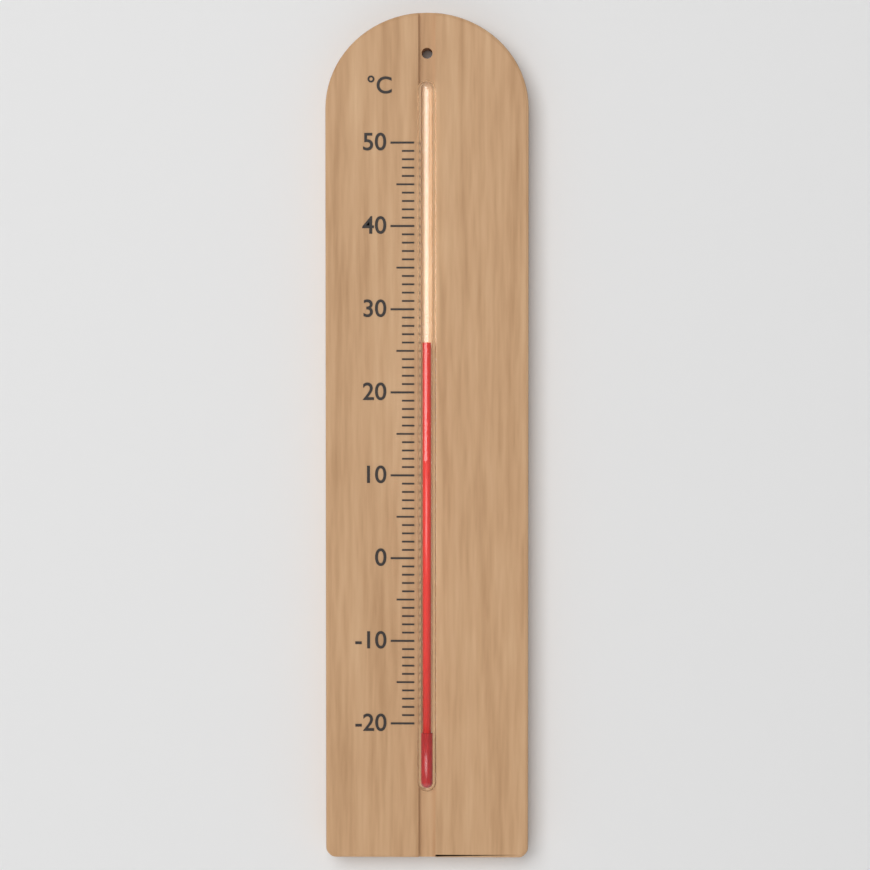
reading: 26 °C
